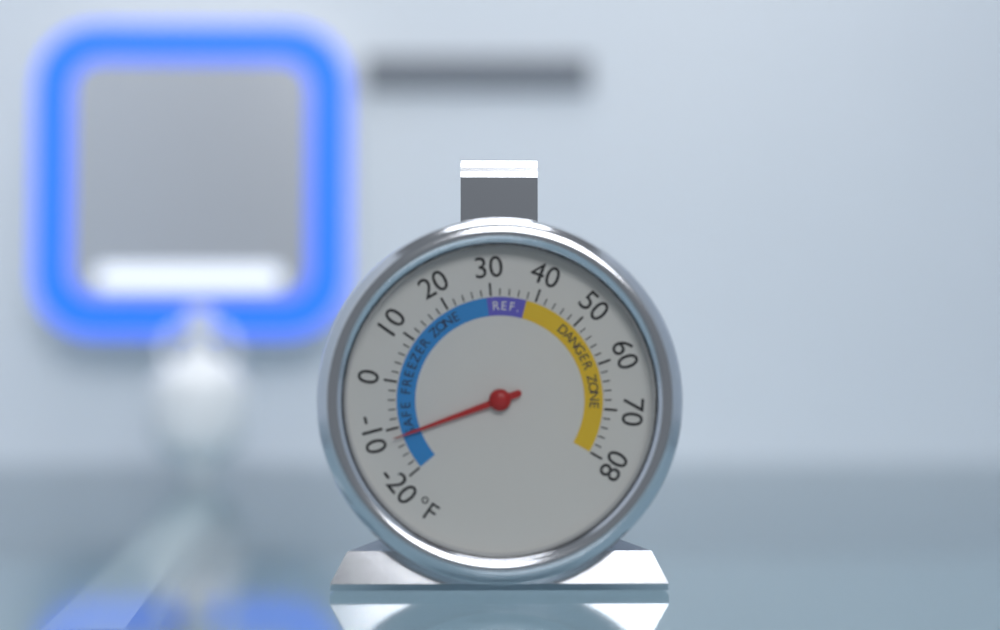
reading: -12 °F
